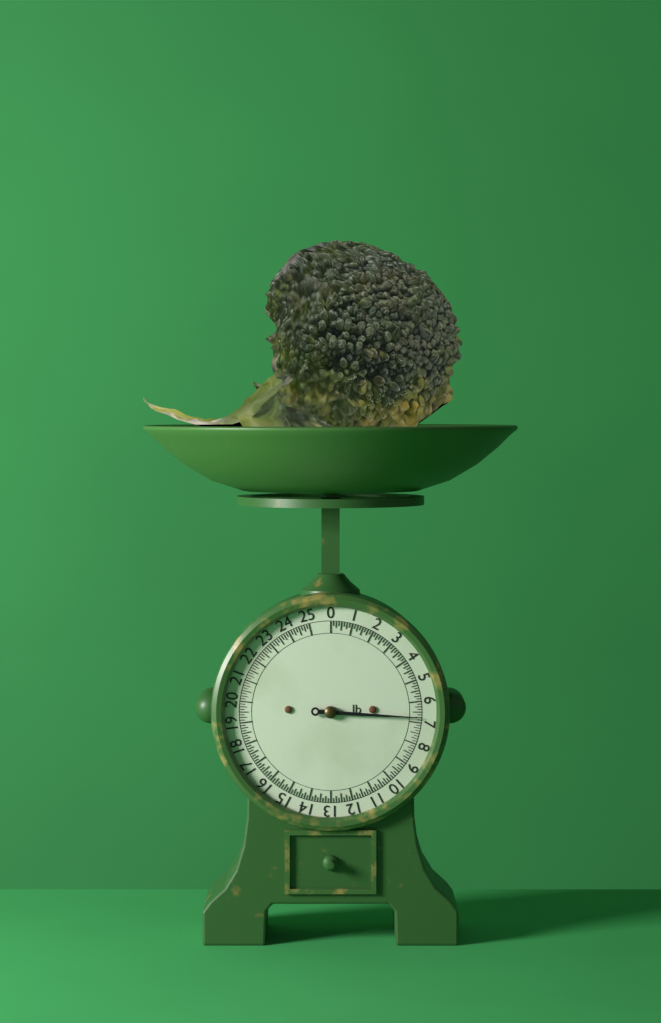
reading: 6.750 lb
